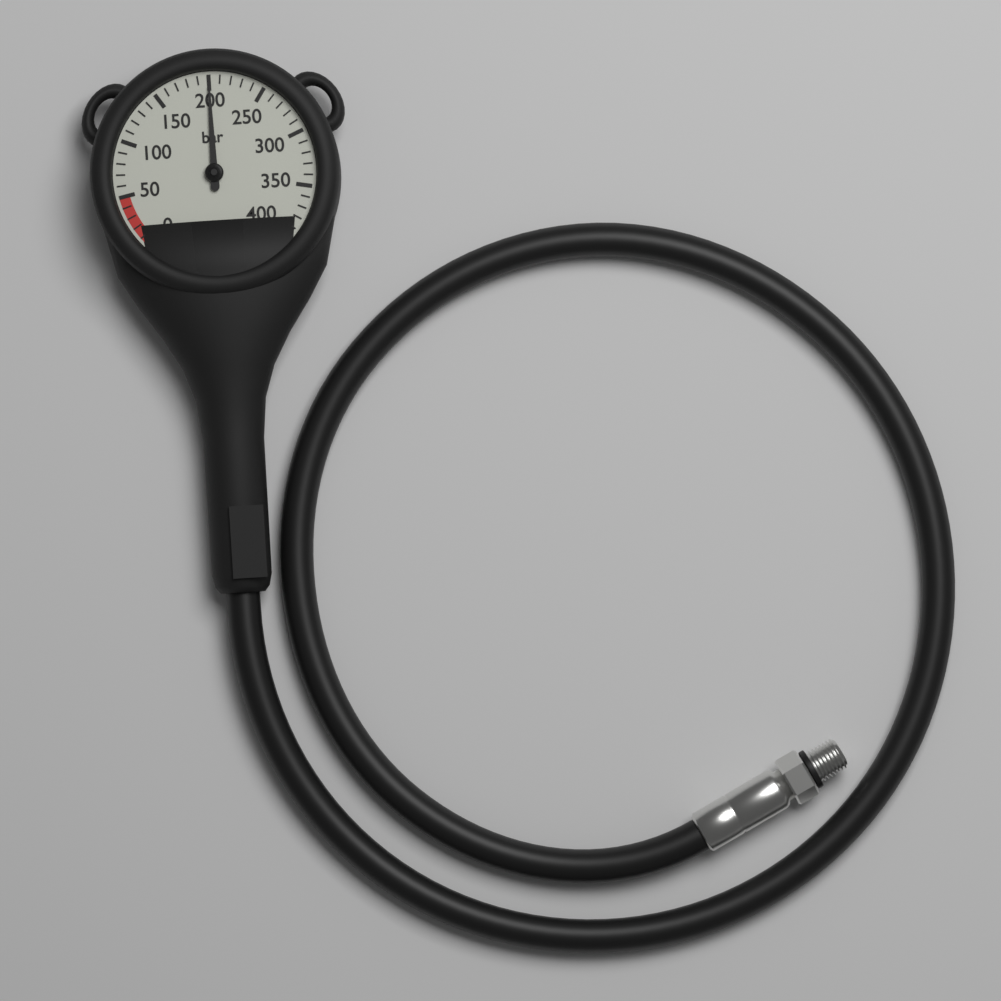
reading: 200 bar
